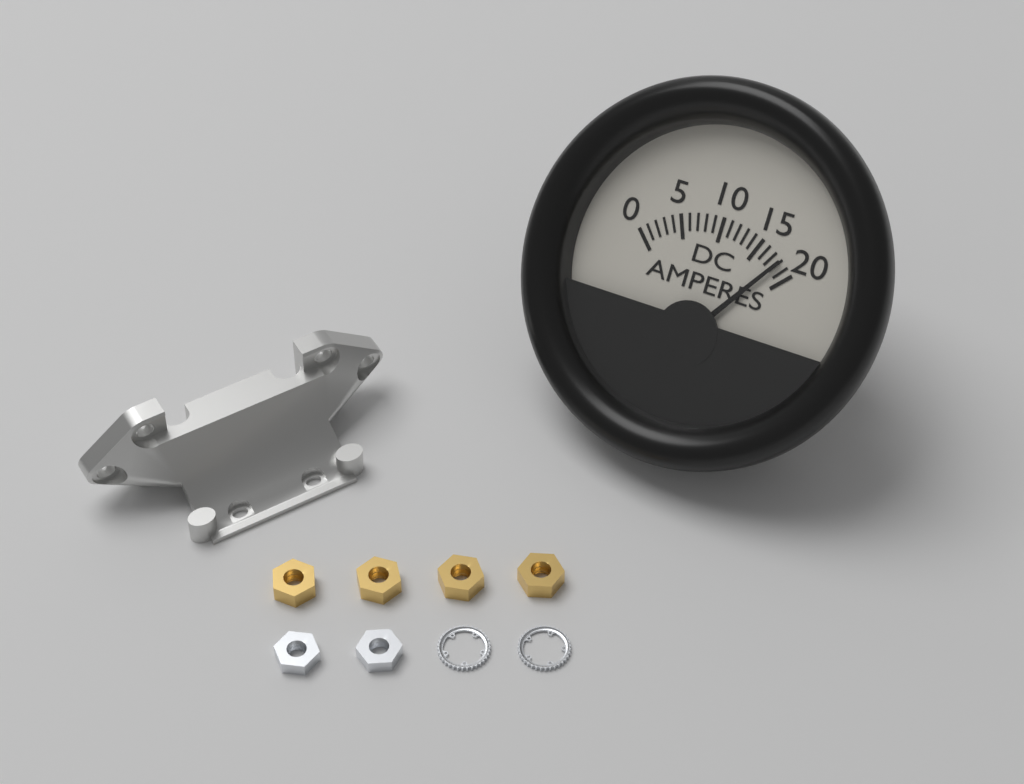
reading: 18 A
